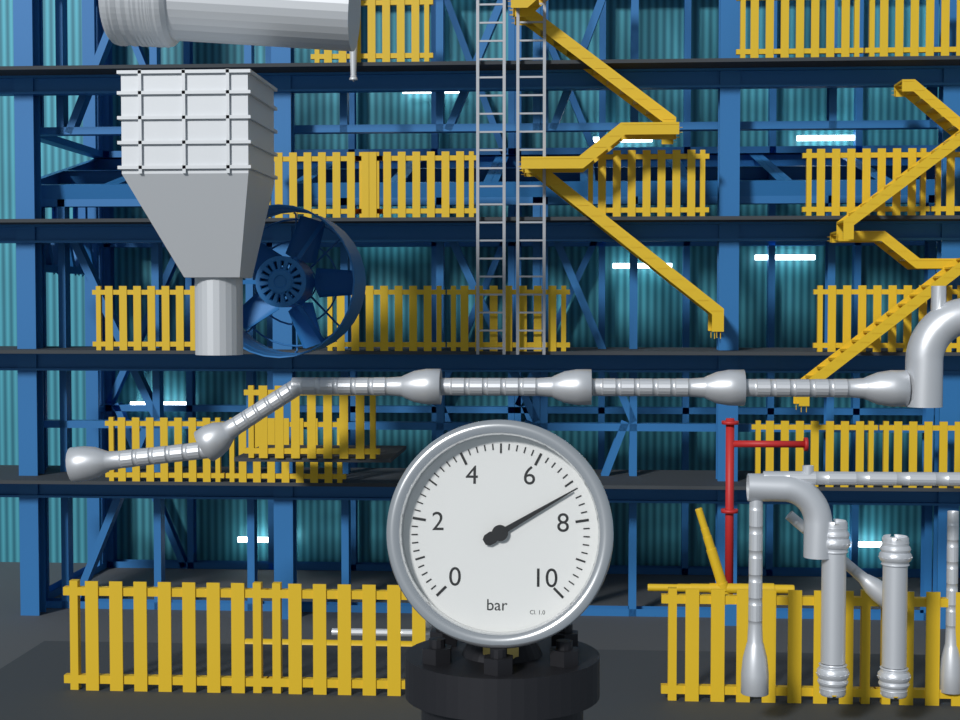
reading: 7.2 bar
